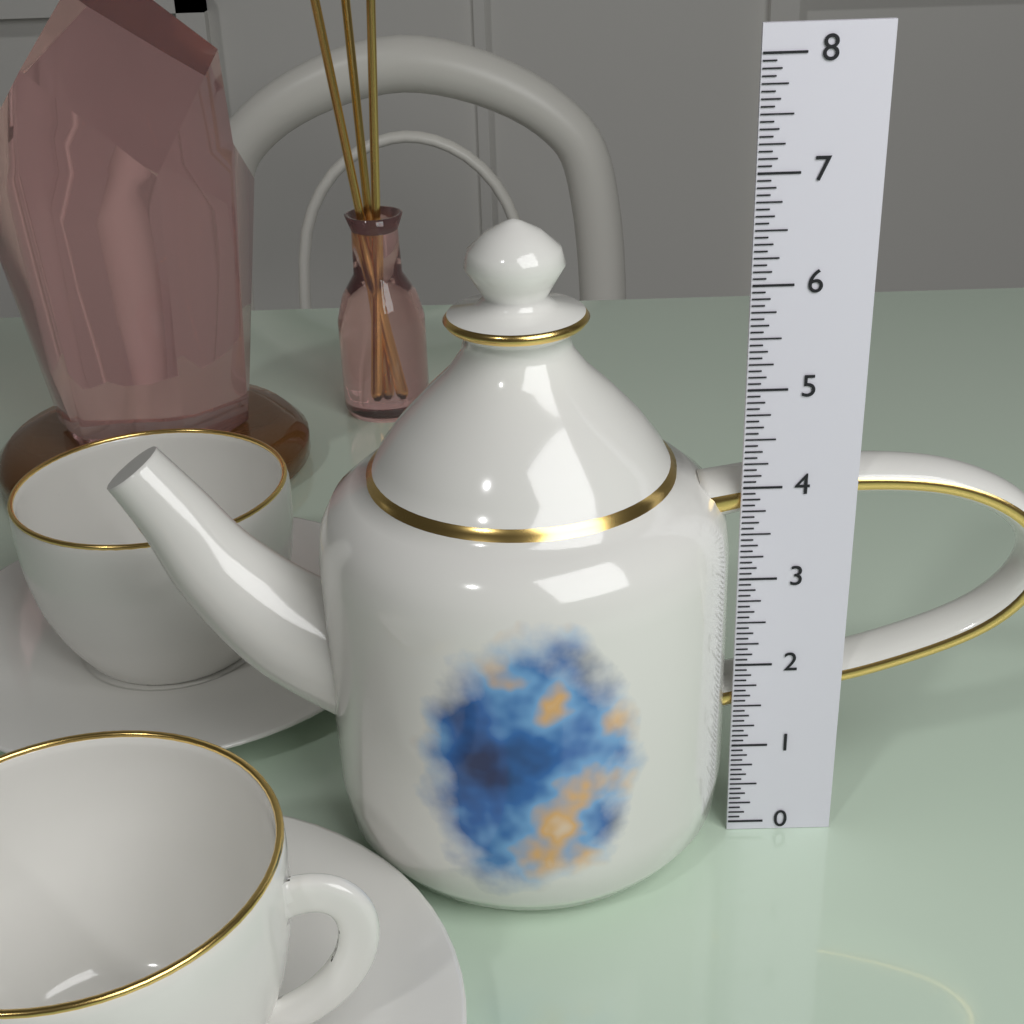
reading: 6.5625 (no unit)
